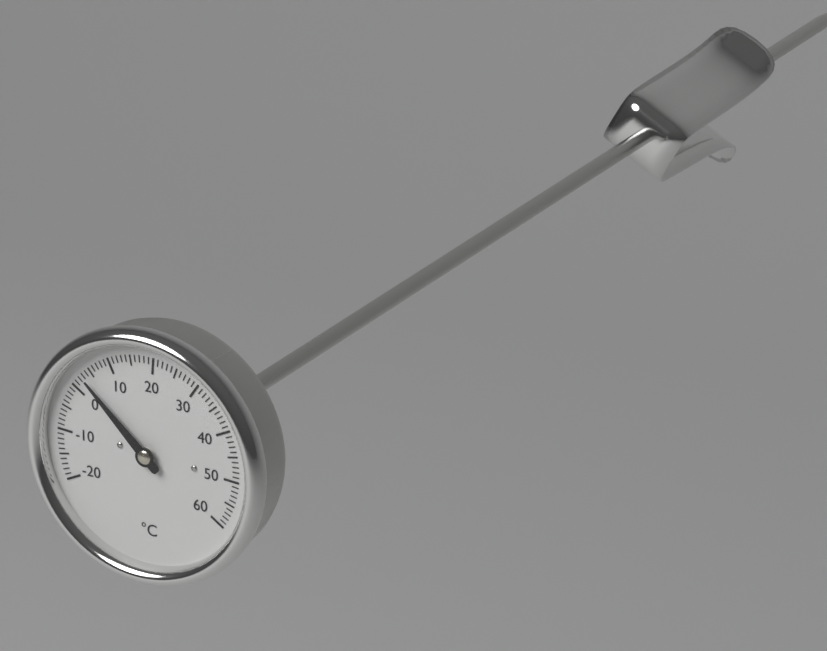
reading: 3 °C
